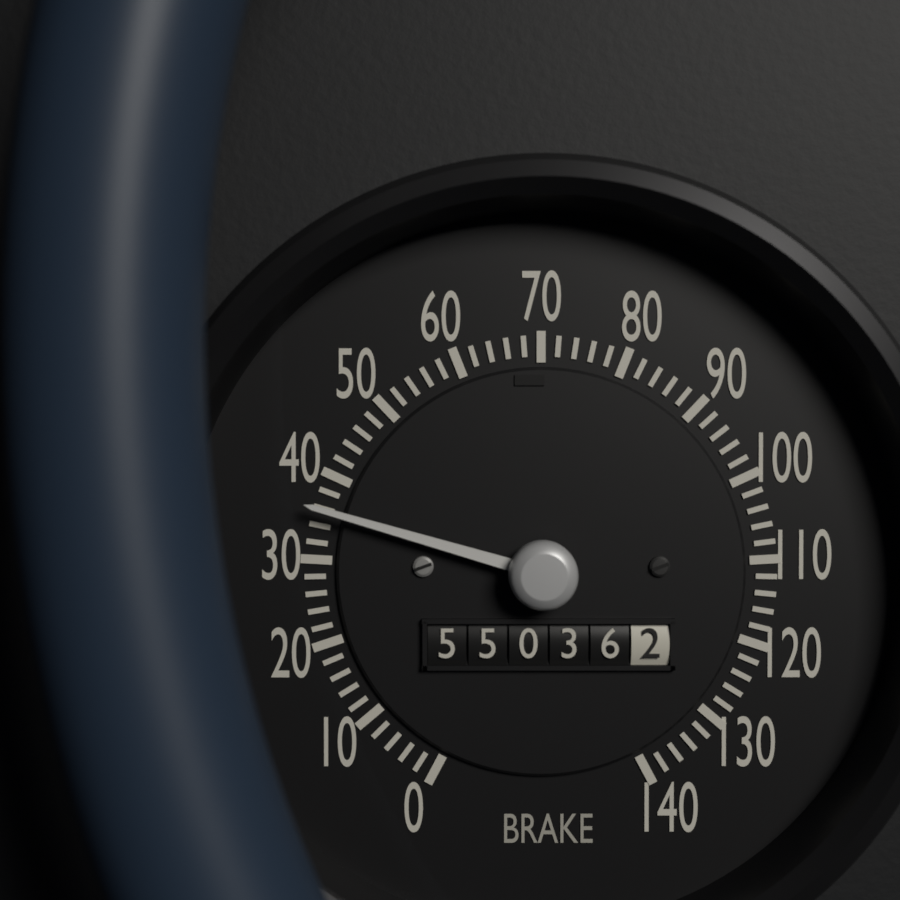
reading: 36 (no unit)
